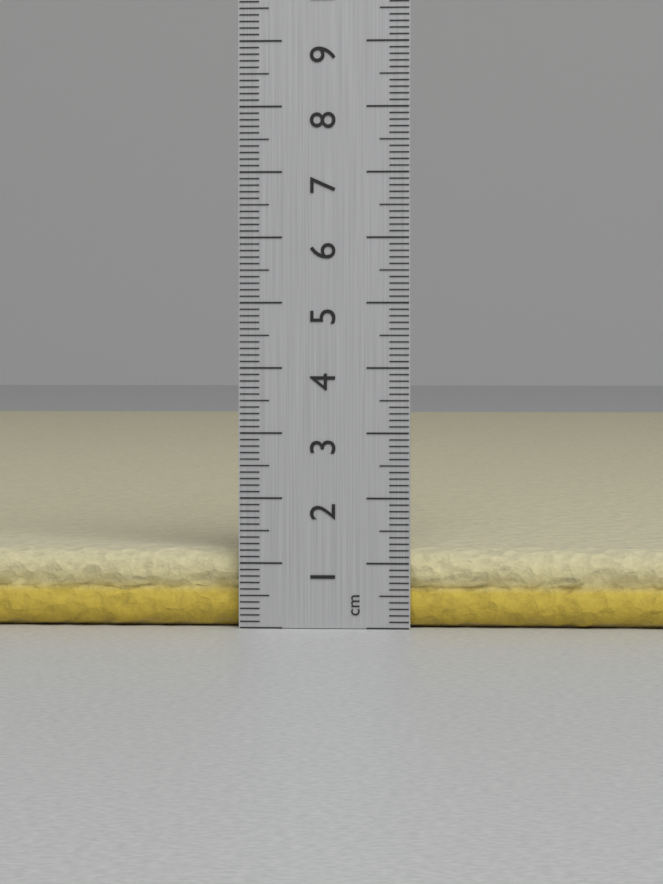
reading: 1.2 cm
